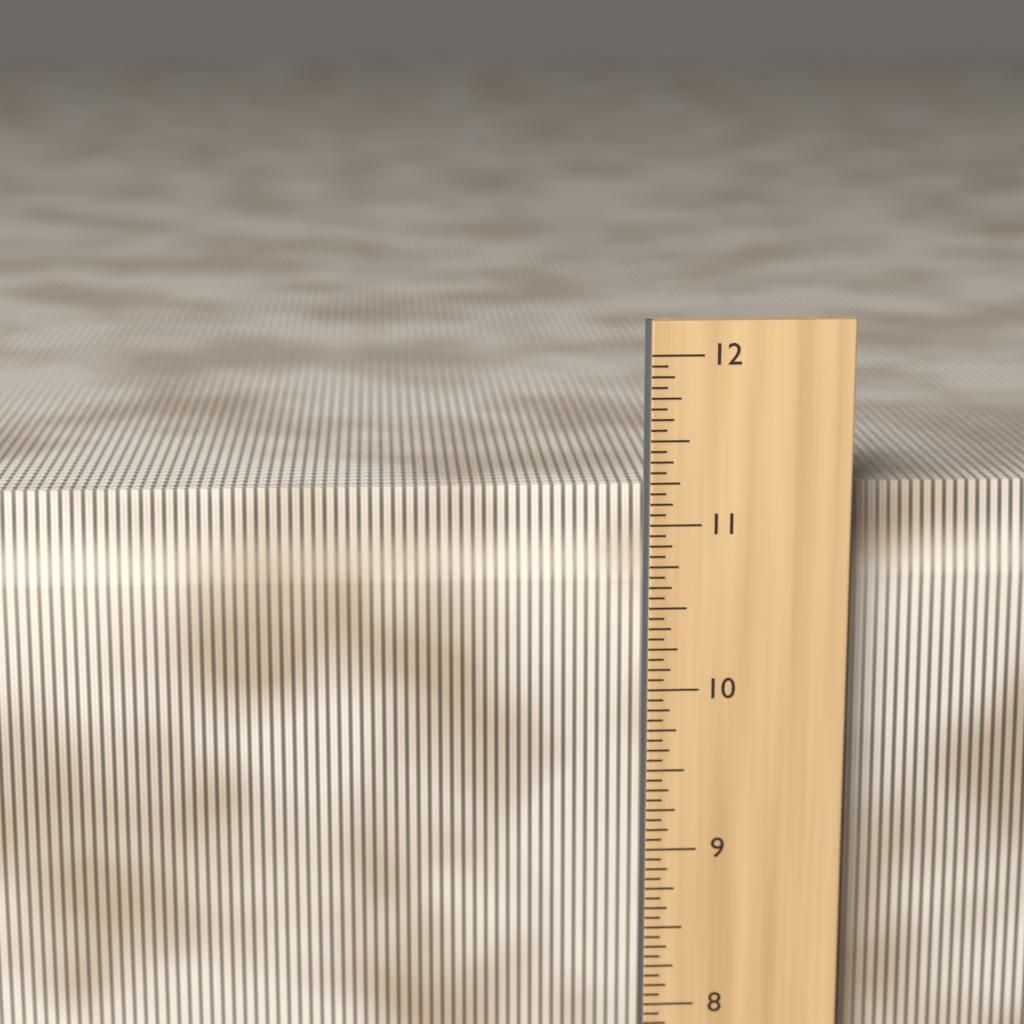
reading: 11.1875 in
